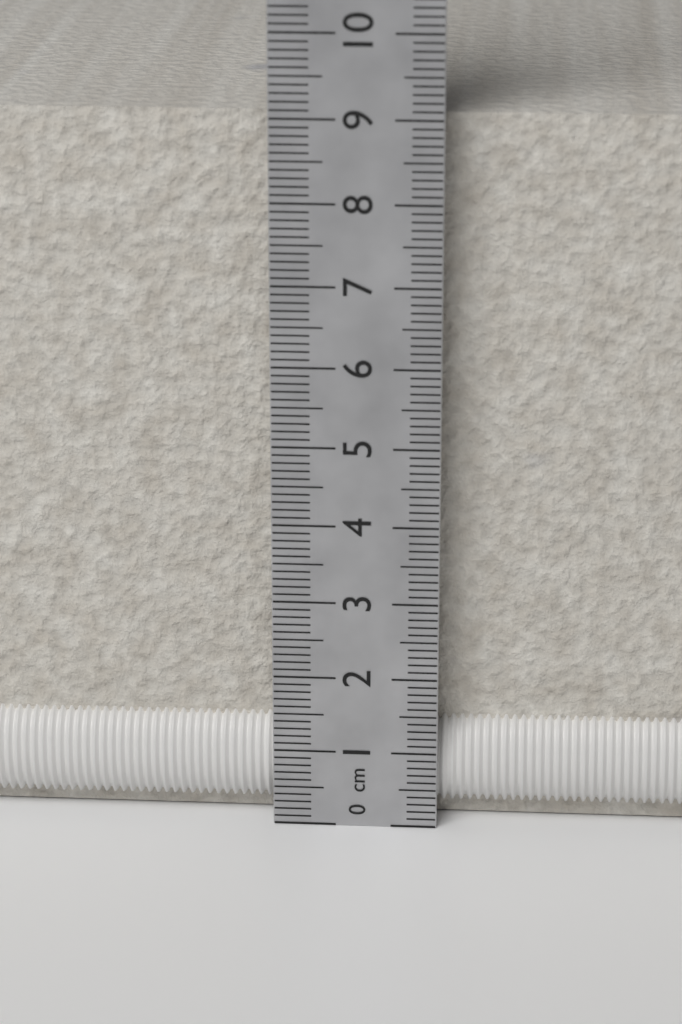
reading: 9.0 cm
